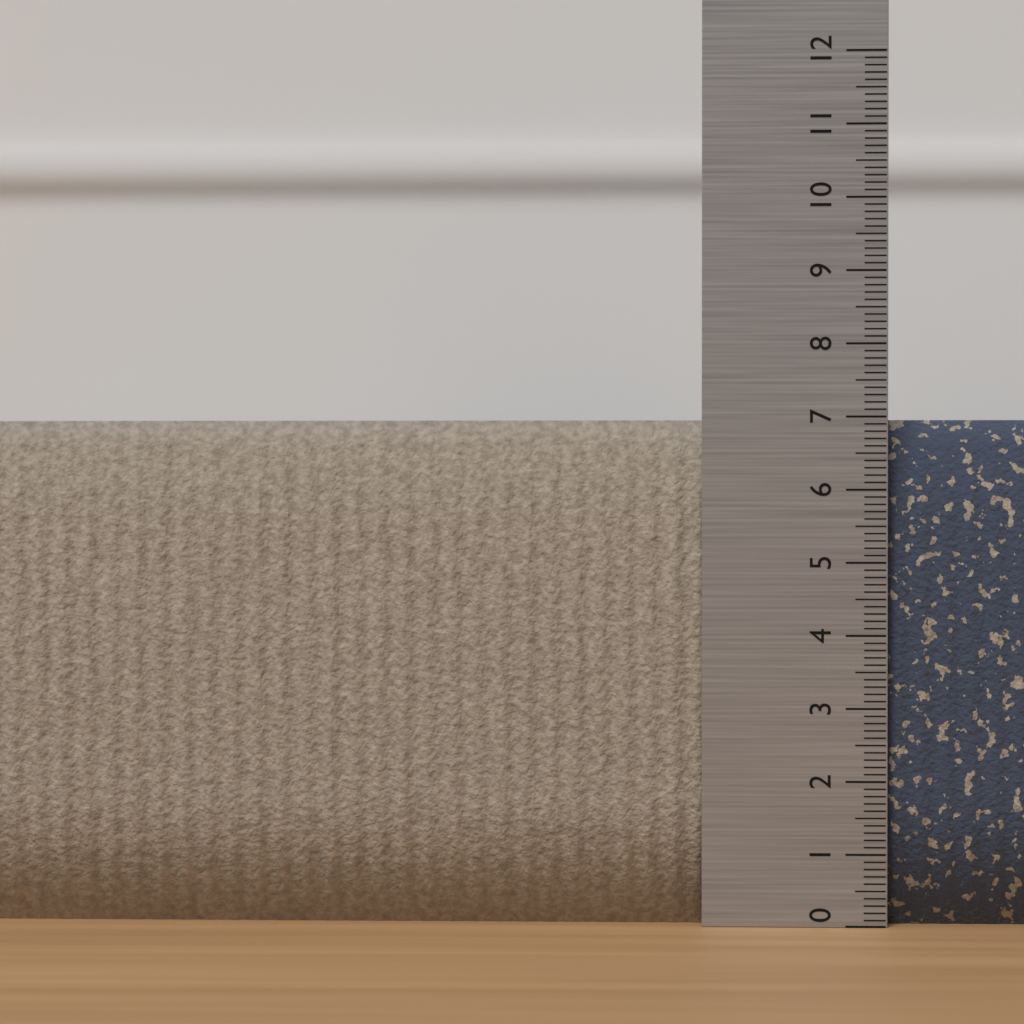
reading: 7.0 (no unit)
